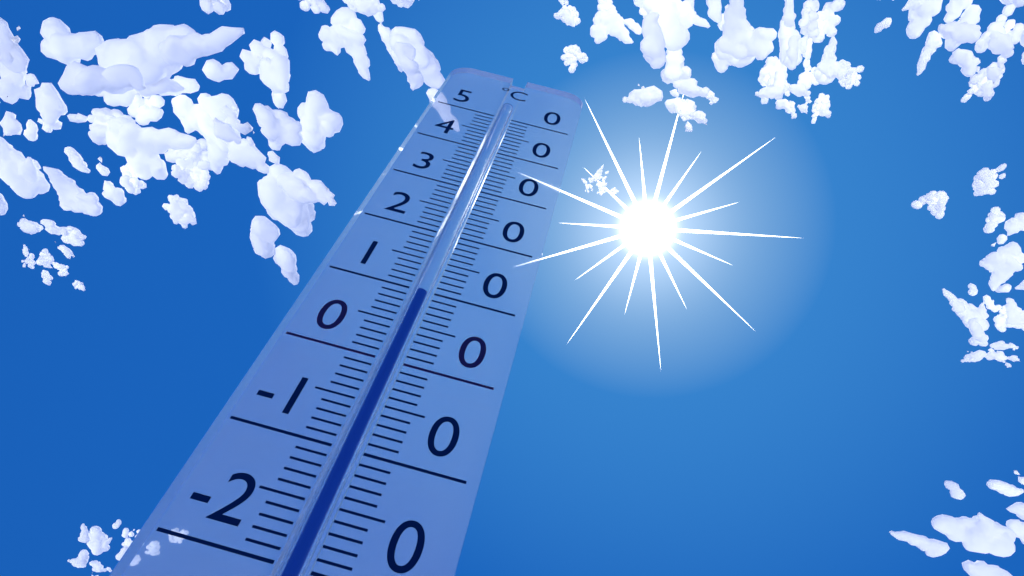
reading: 10 °C
